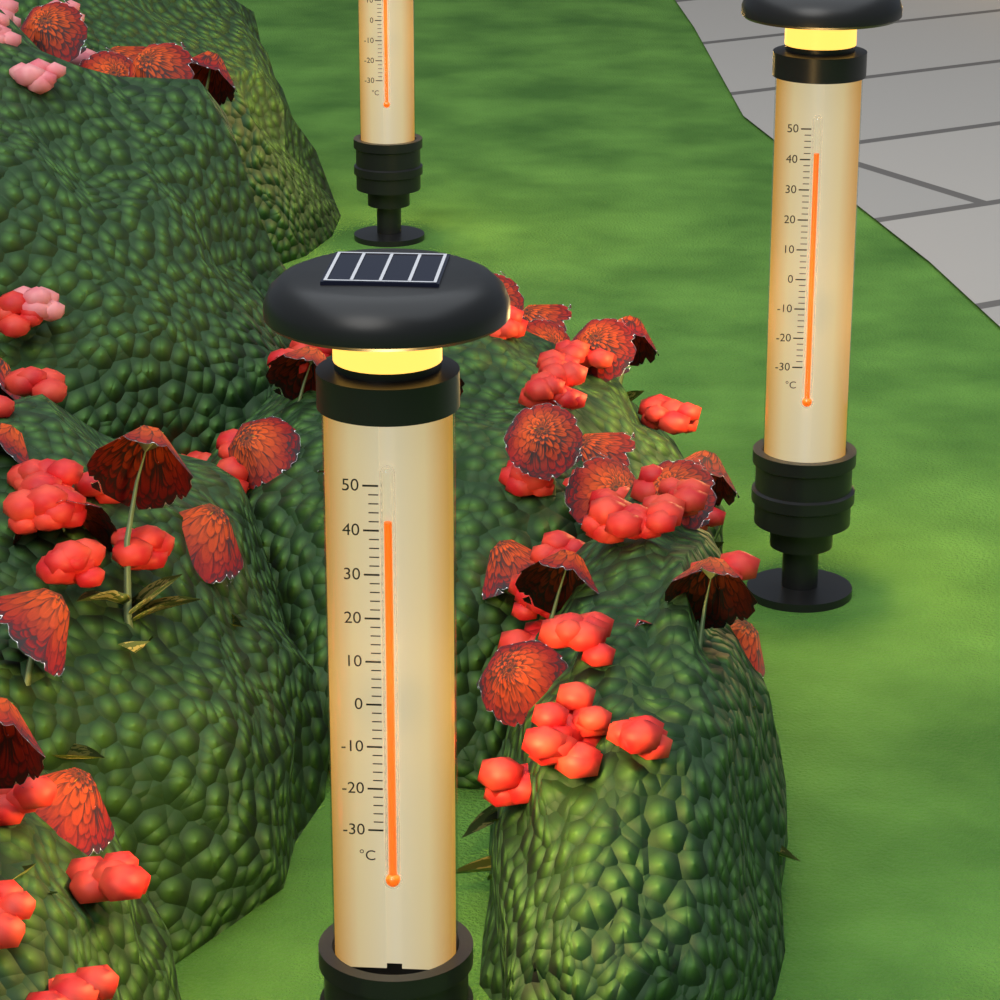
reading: 42 °C
